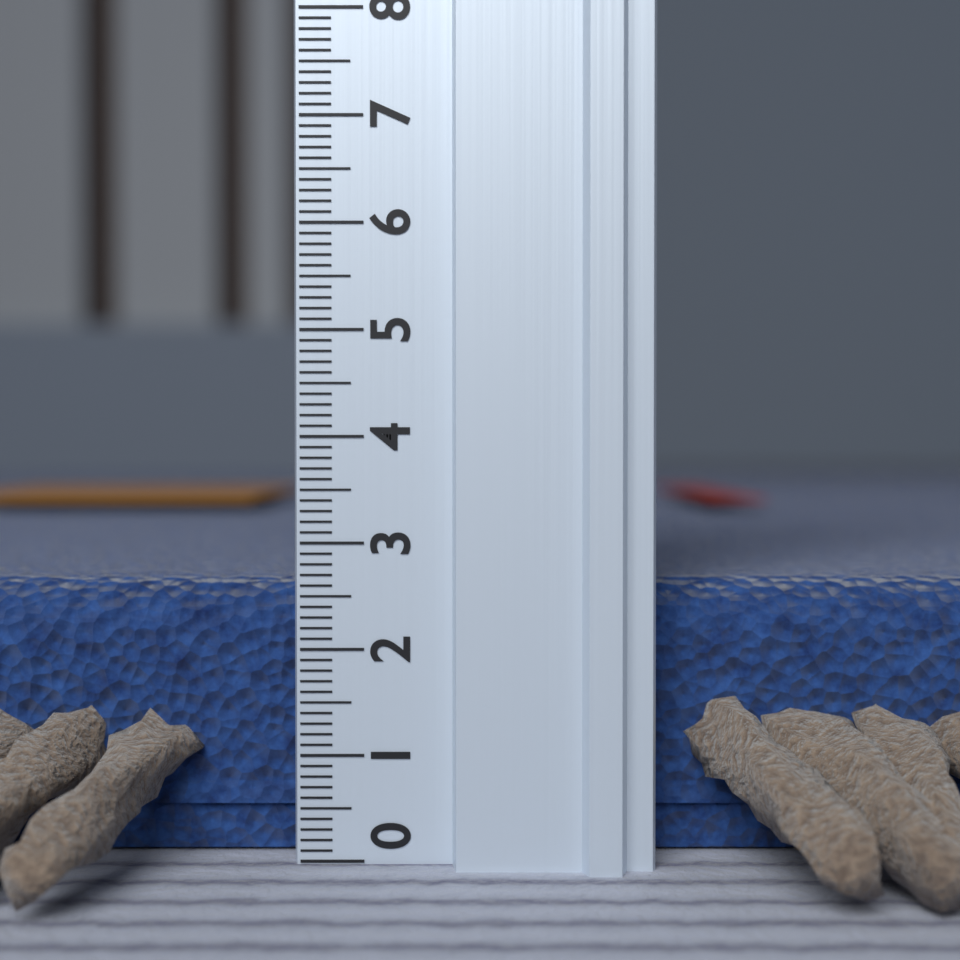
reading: 2.8 (no unit)
